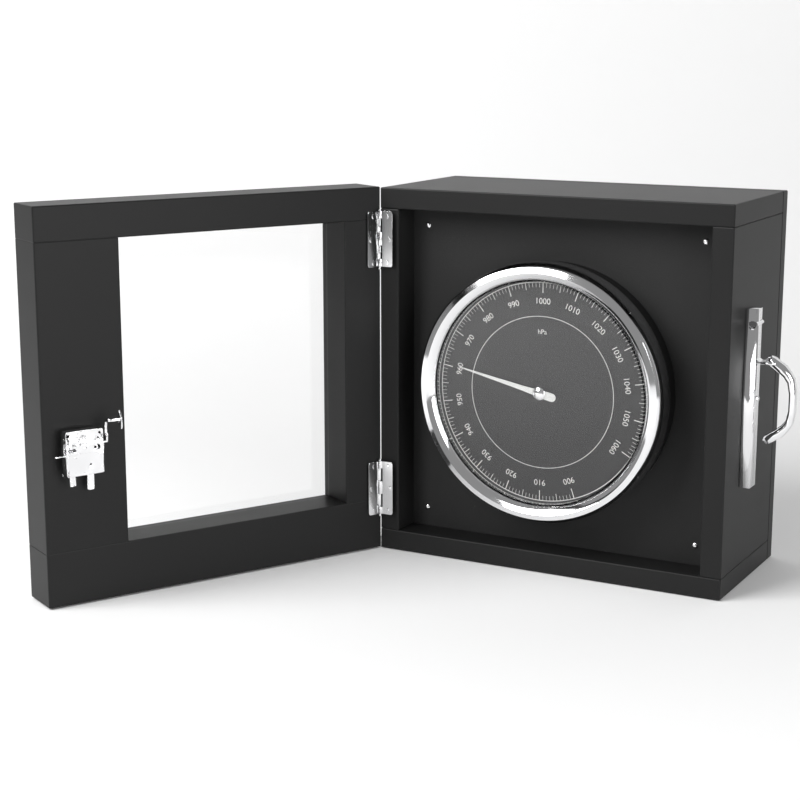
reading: 961 hPa
